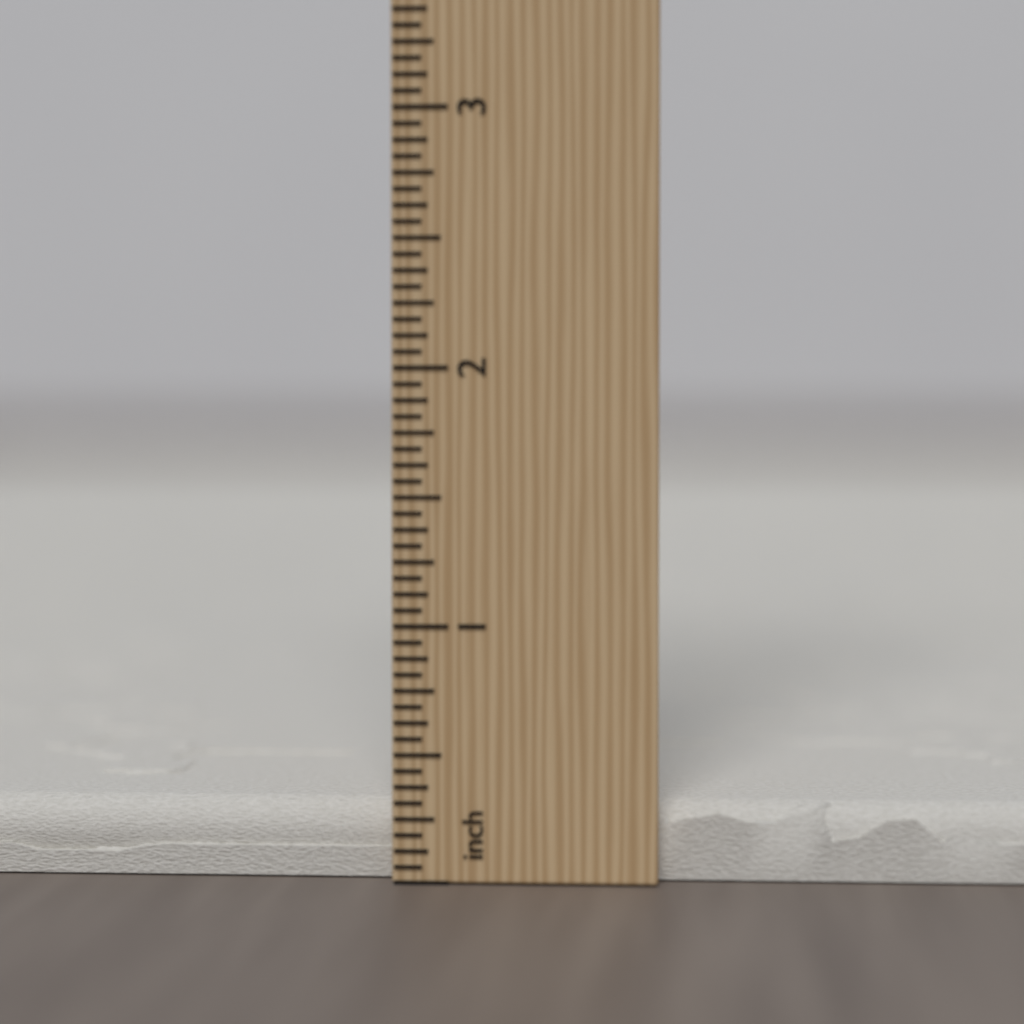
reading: 0.3125 inch
